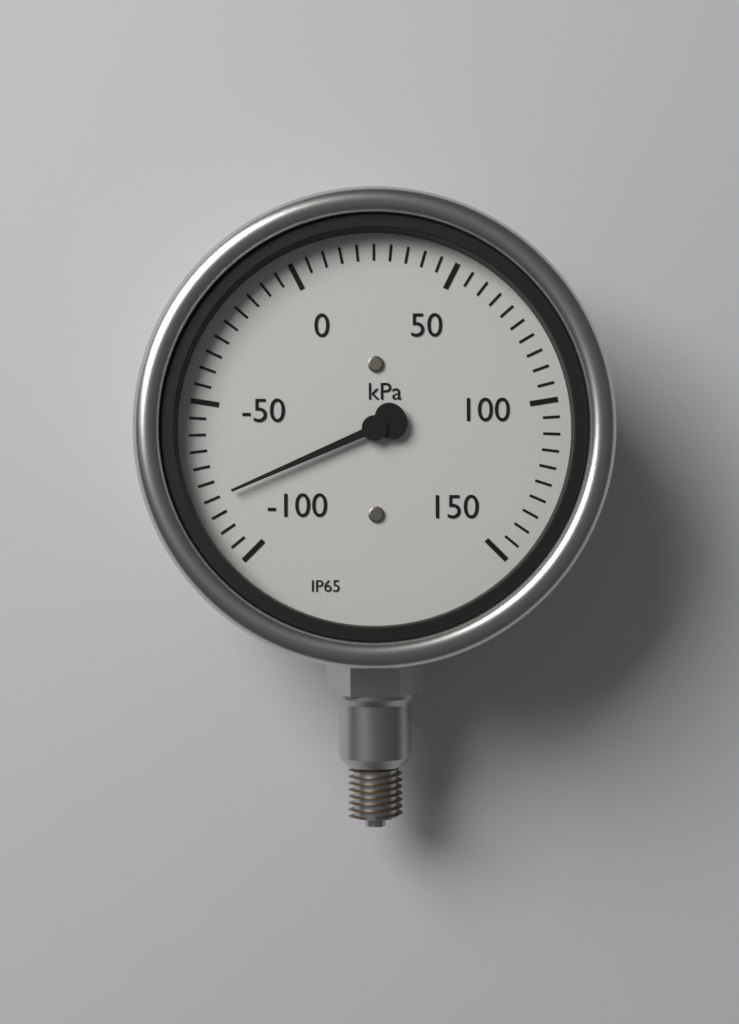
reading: -80 kPa
